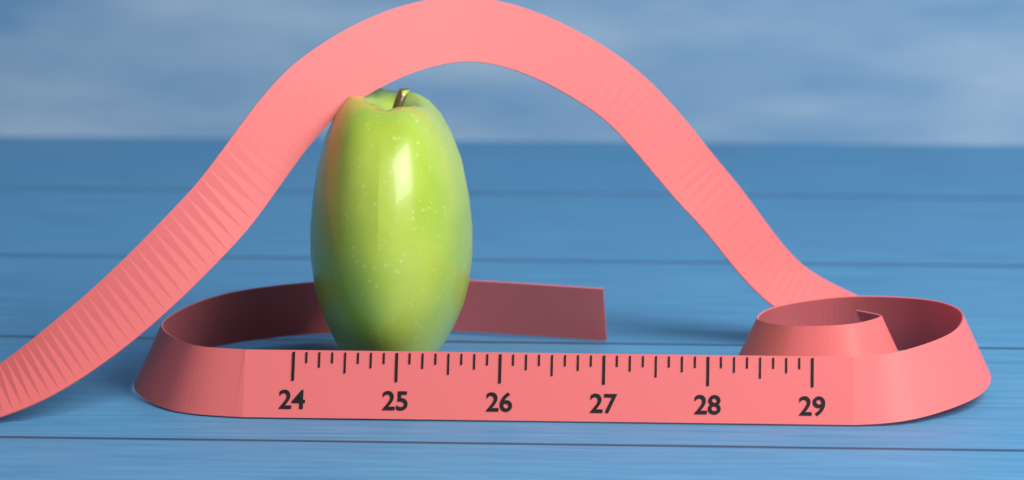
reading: 25.625 (no unit)
